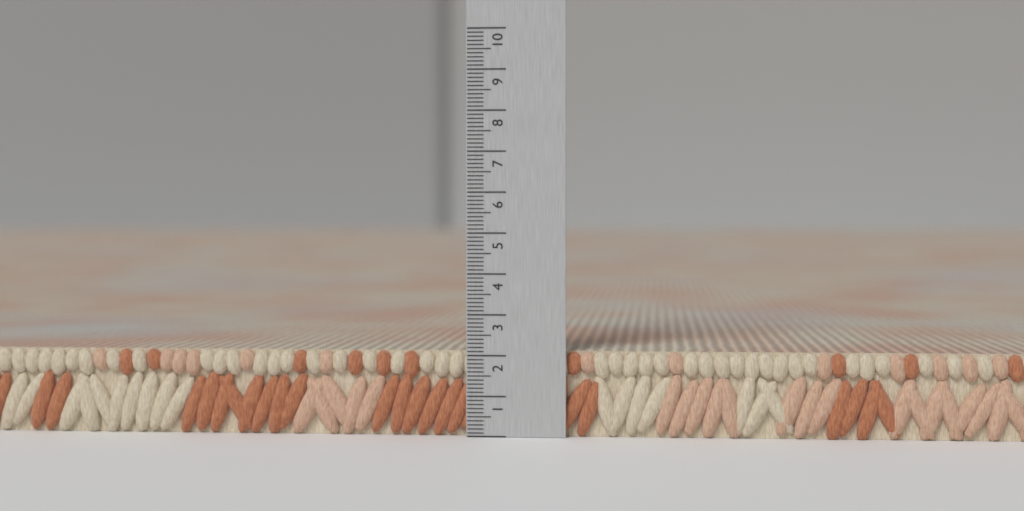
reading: 2.1 (no unit)
